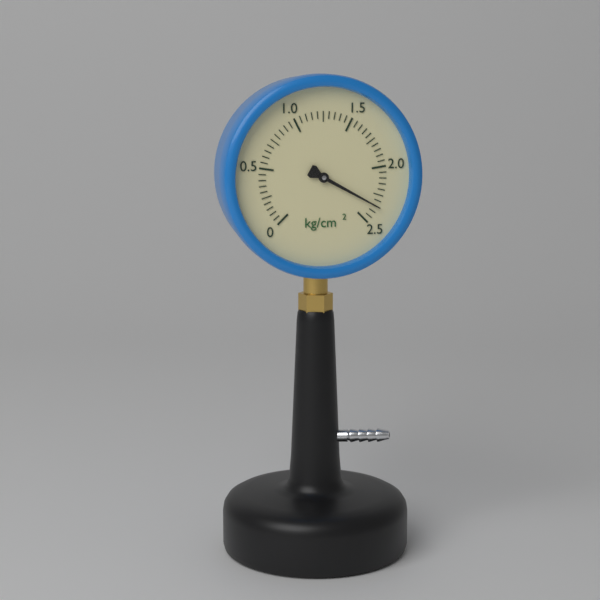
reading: 2.35 kg/cm²
